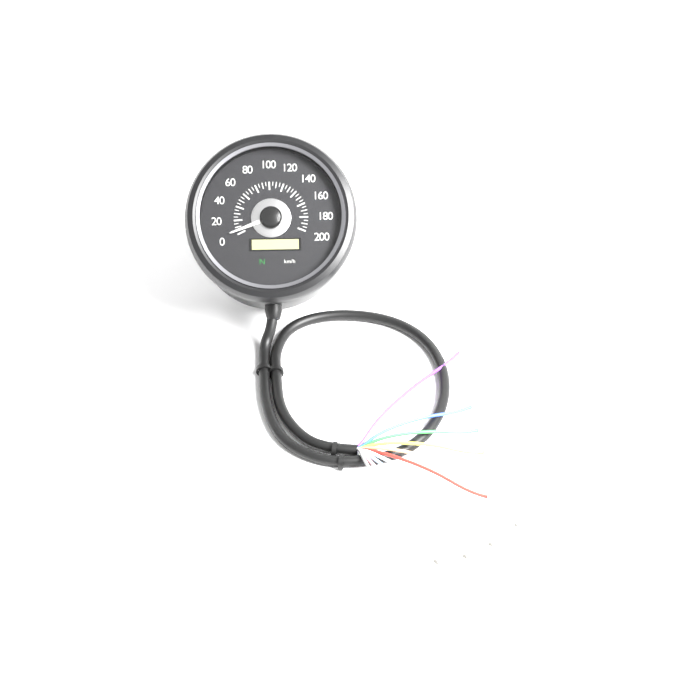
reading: 5 km/h
